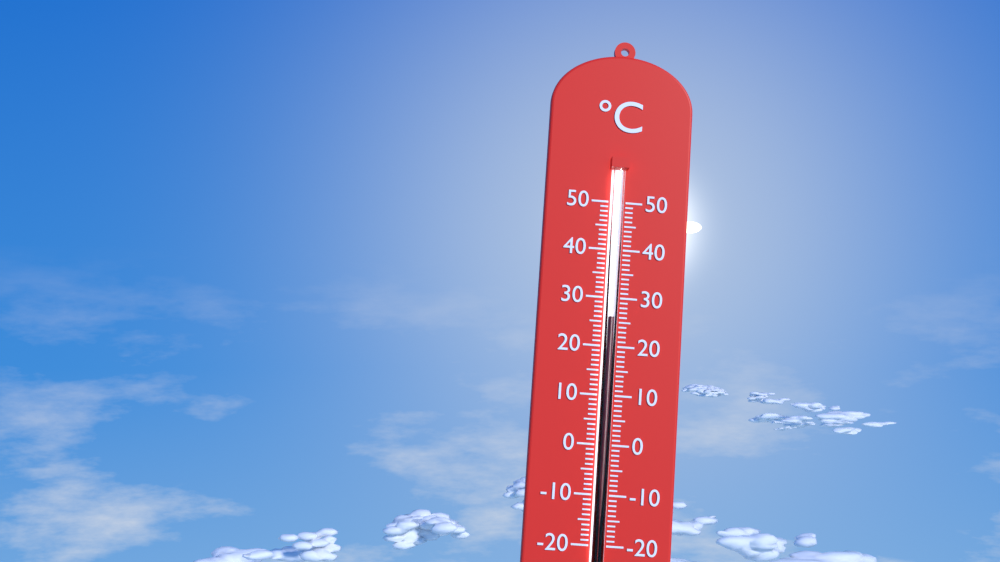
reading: 26 °C
